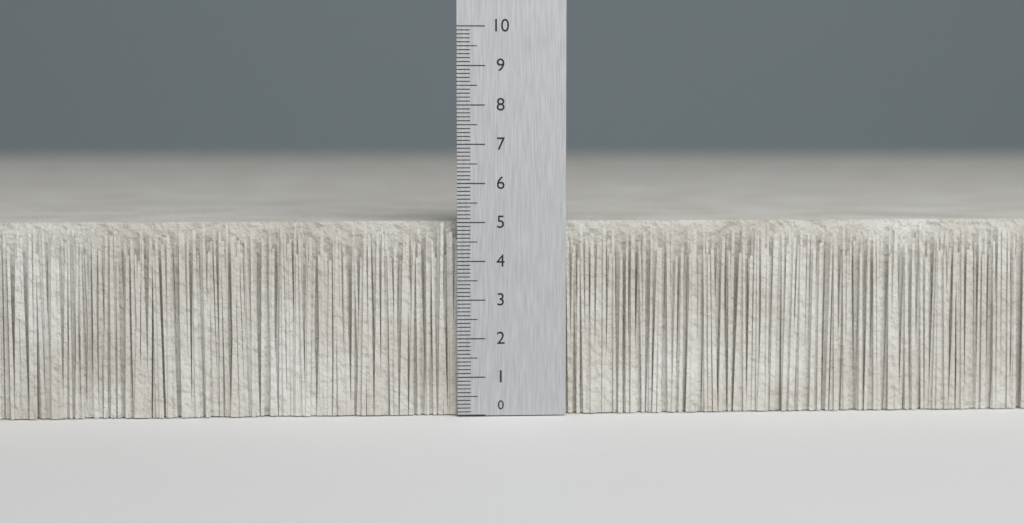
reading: 5.0 (no unit)
